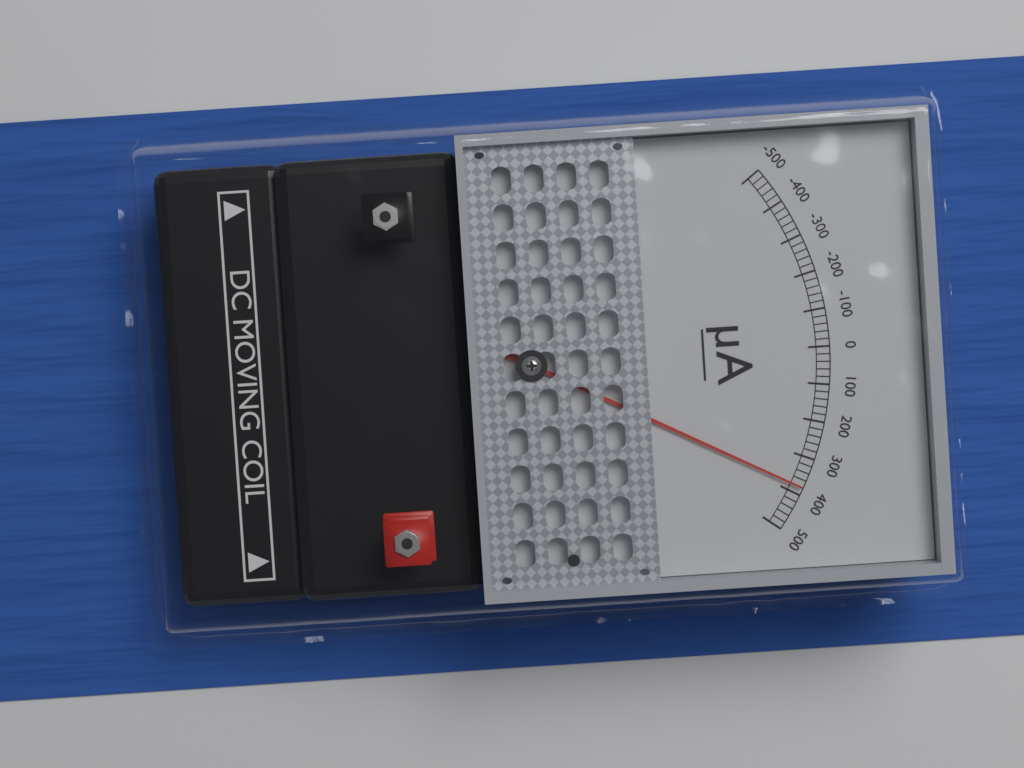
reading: 380 µA
